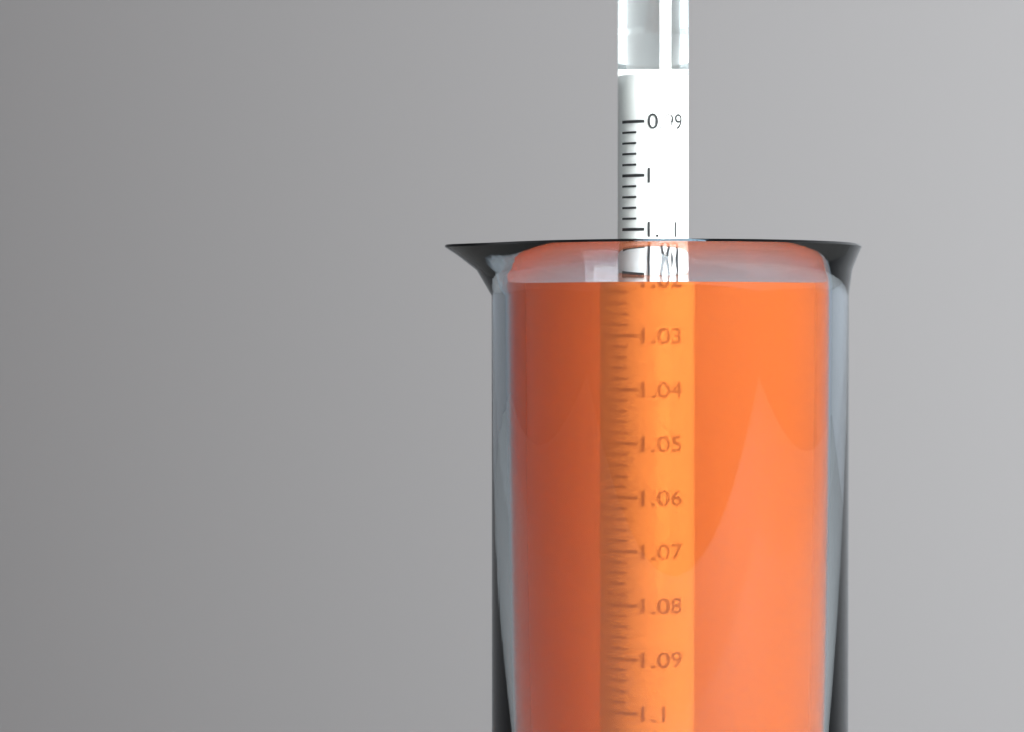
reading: 1.020 (no unit)
